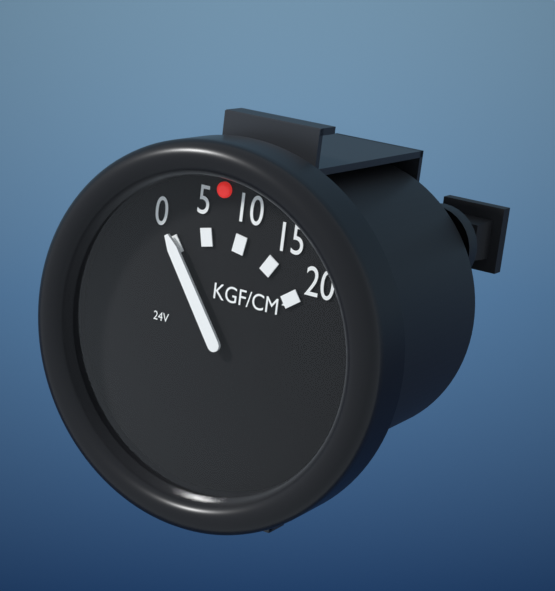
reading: 0 kgf/cm²
